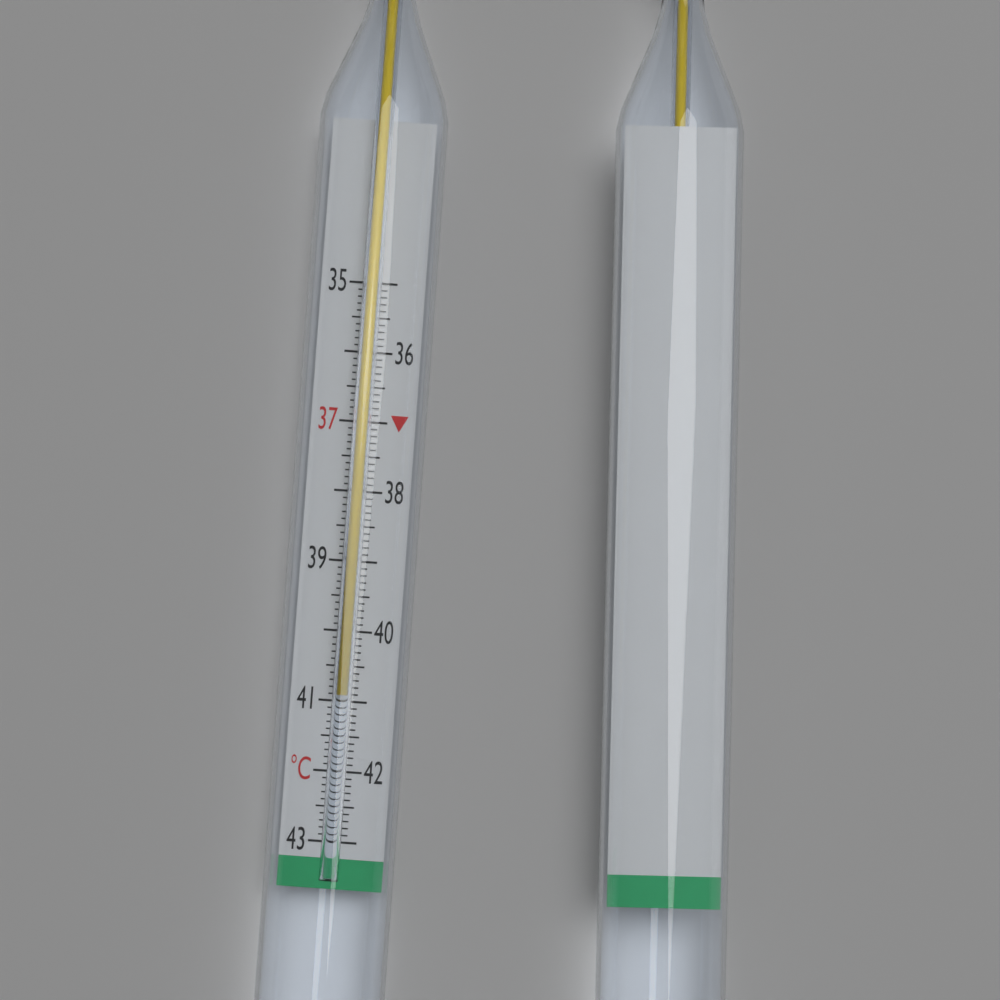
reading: 40.9 °C
